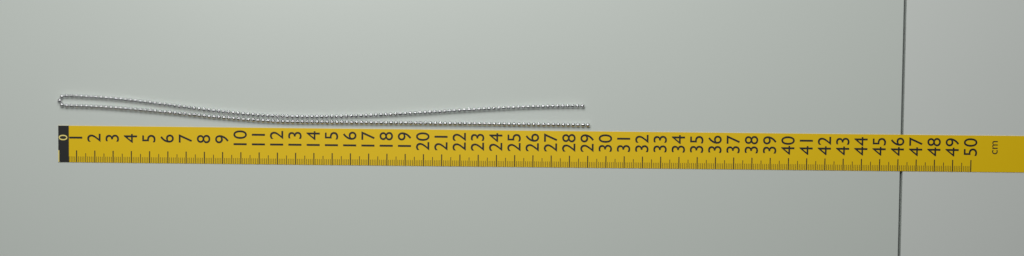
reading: 29.1 cm
